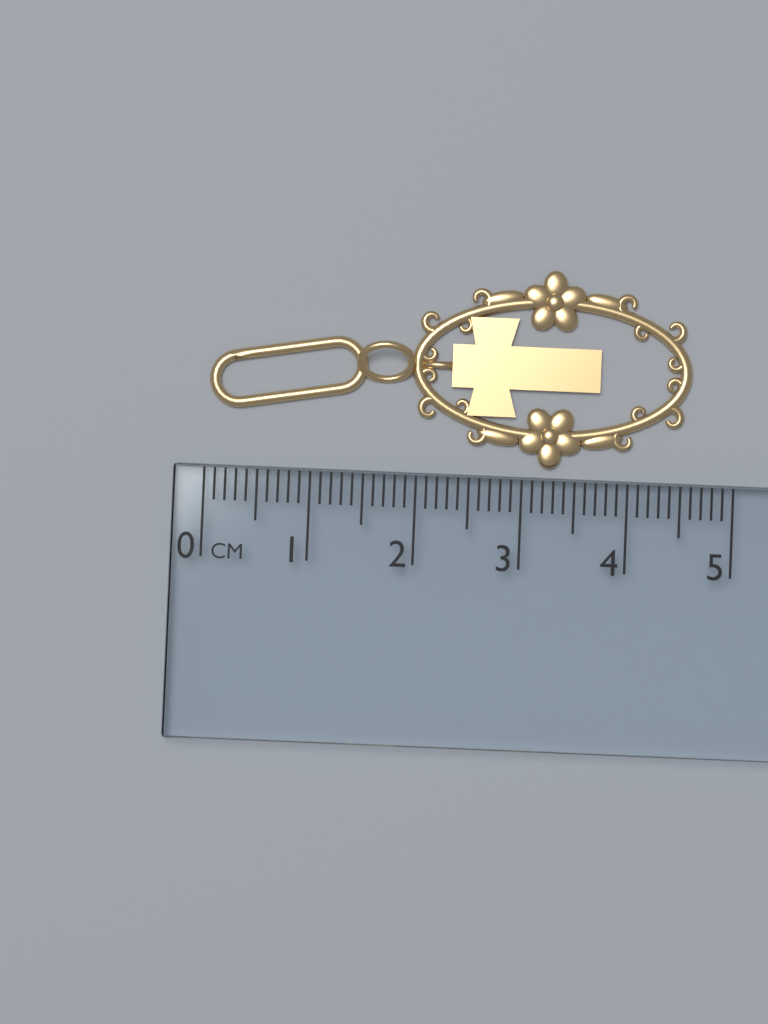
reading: 4.6 cm
